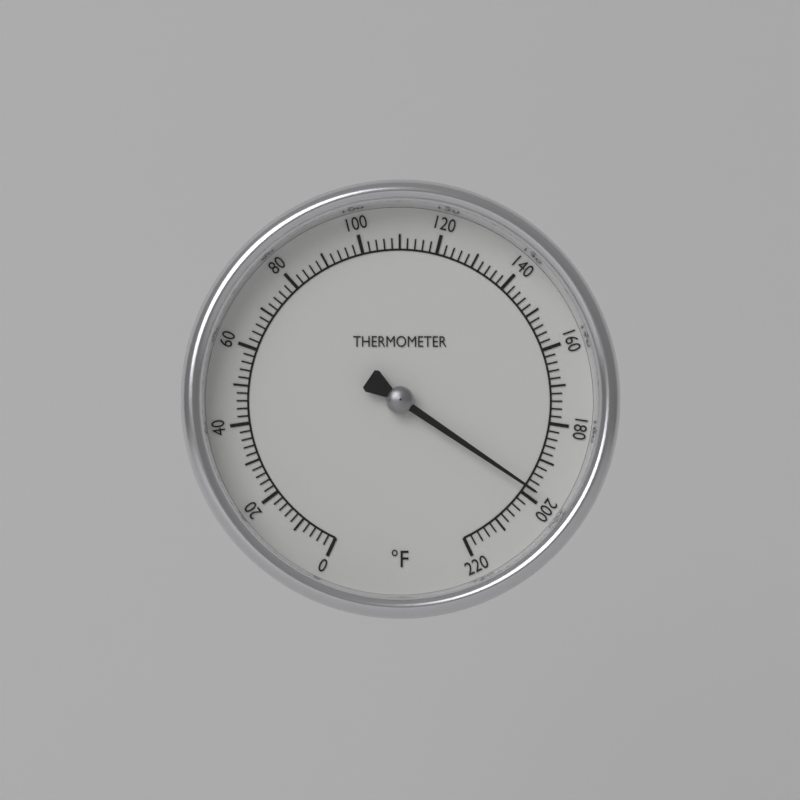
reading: 198 °F
